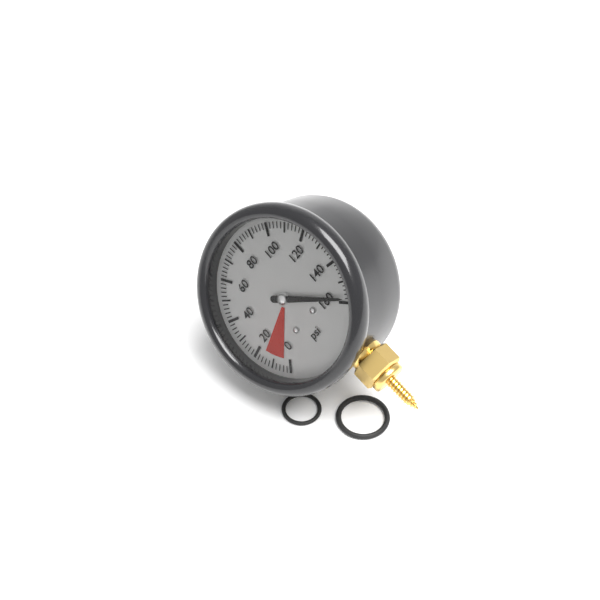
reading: 158 psi
